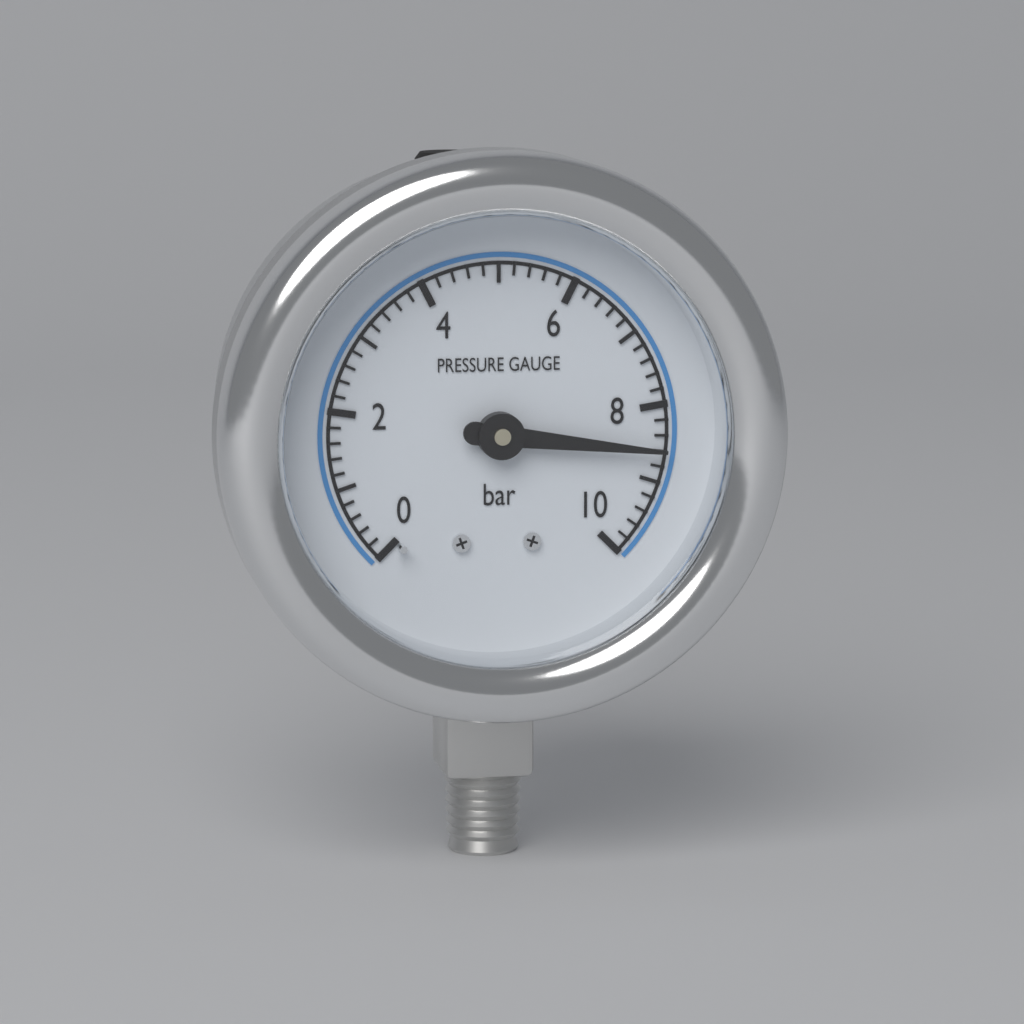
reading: 8.6 bar
